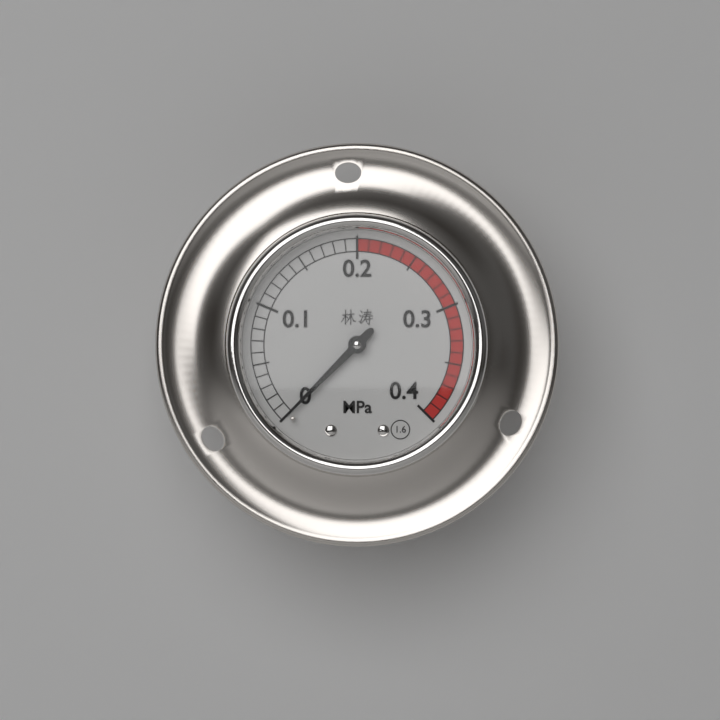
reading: 0.00 MPa
